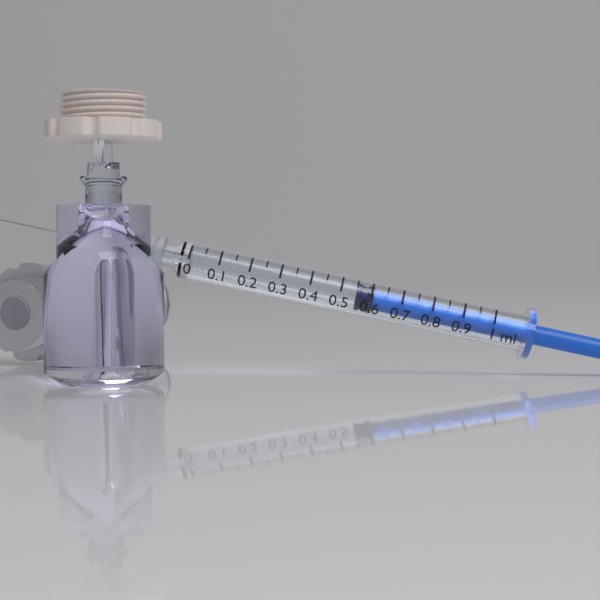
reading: 0.55 ml
